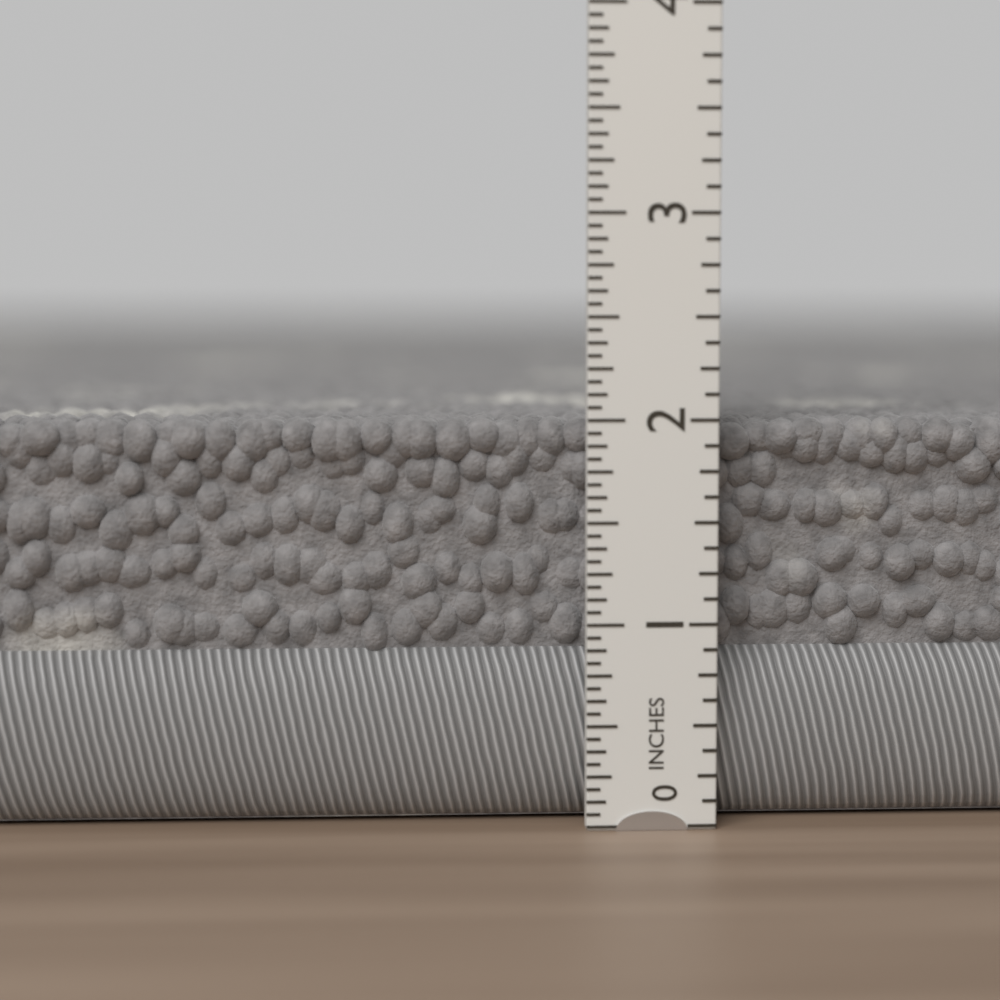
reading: 2.0000 in
